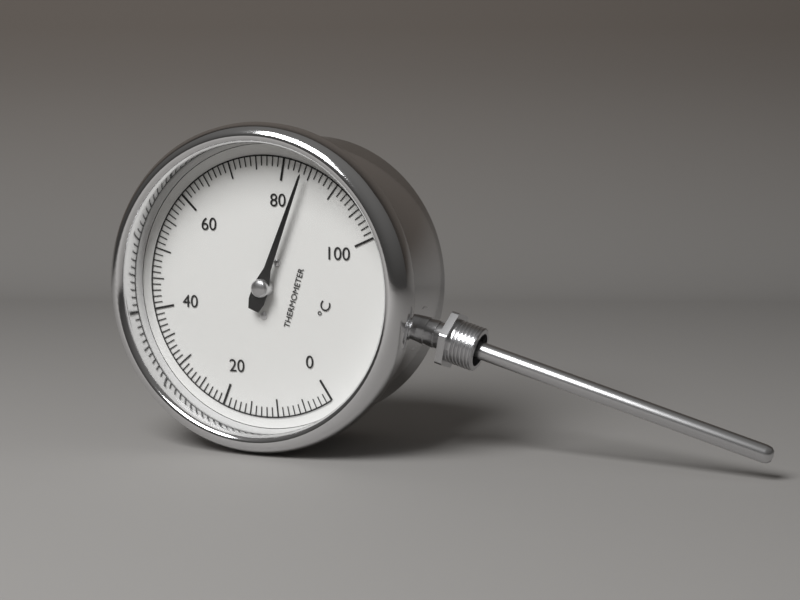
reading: 84 °C
